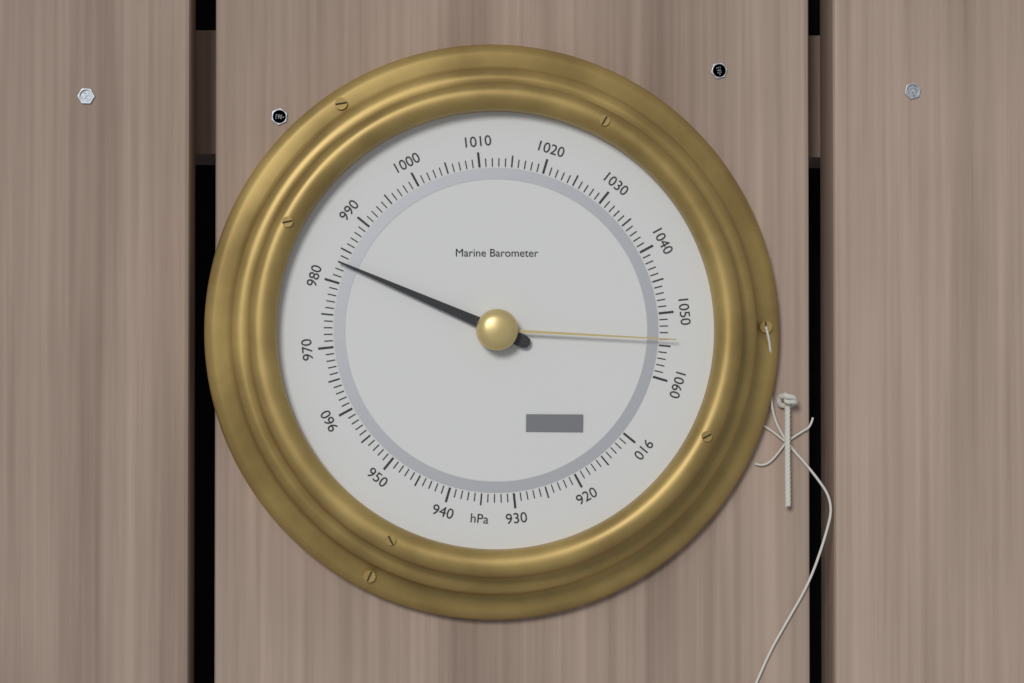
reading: 983 hPa
